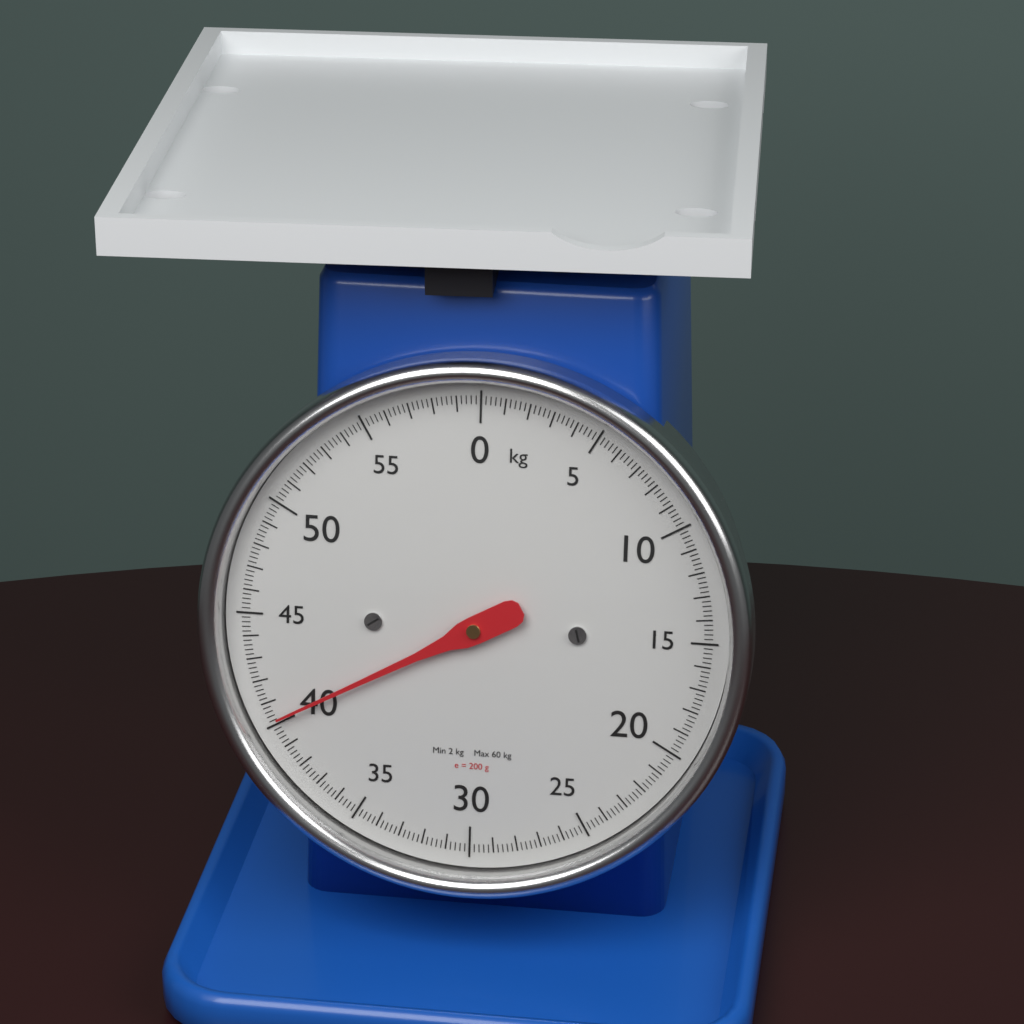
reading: 40.2 kg
